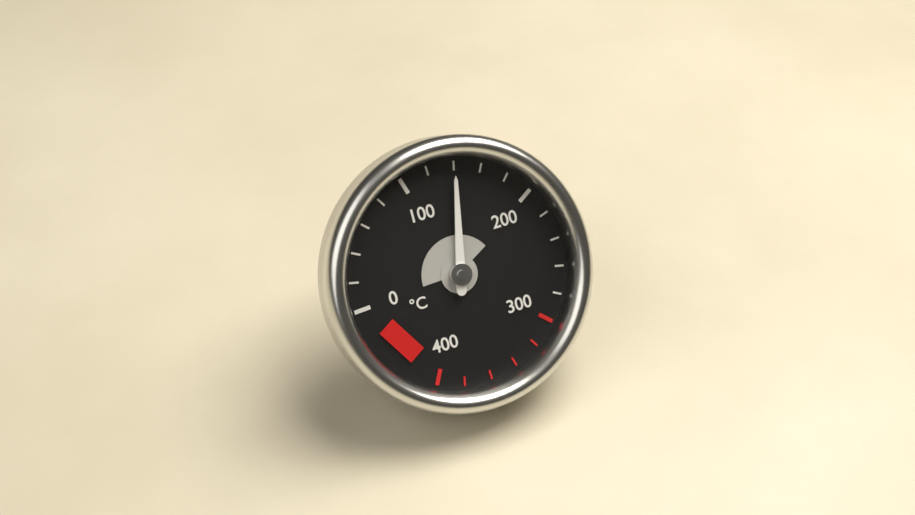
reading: 140 °C
